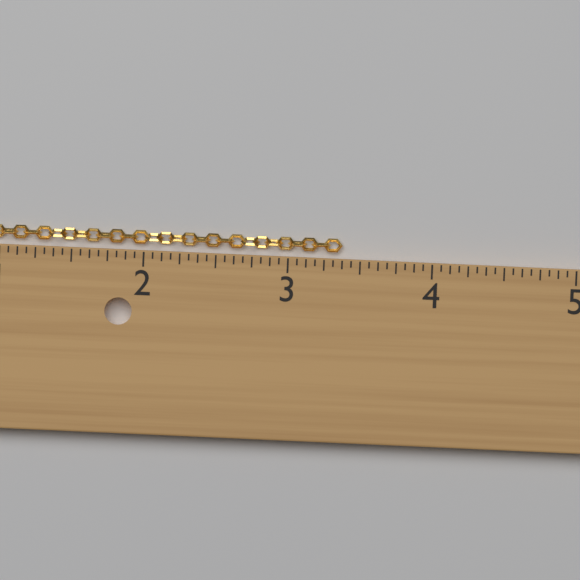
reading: 3.3750 in
